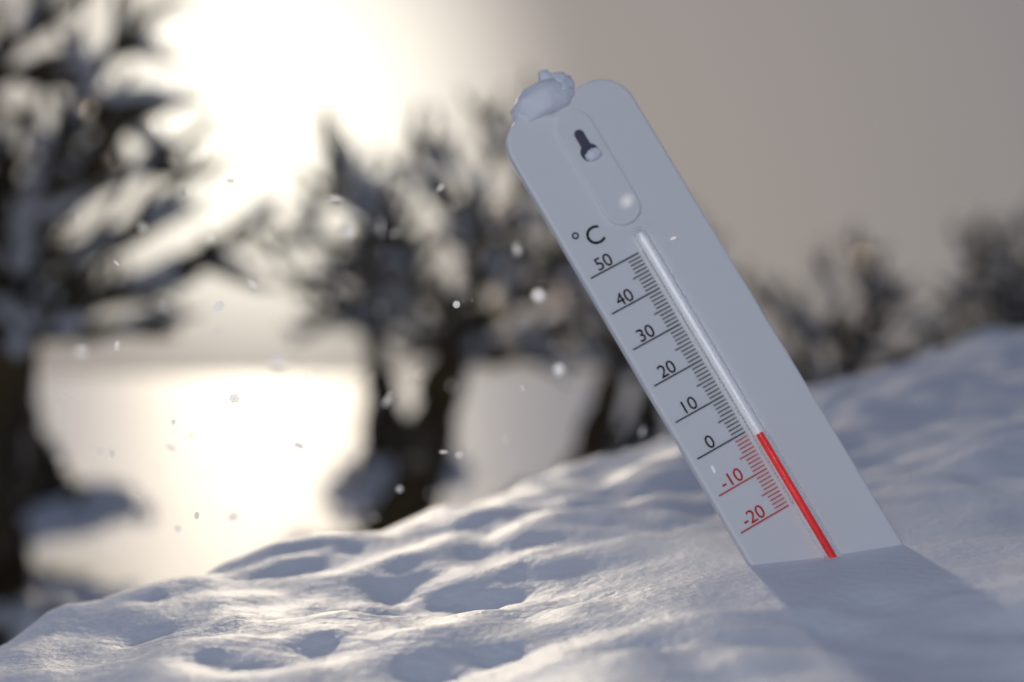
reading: -2 °C
